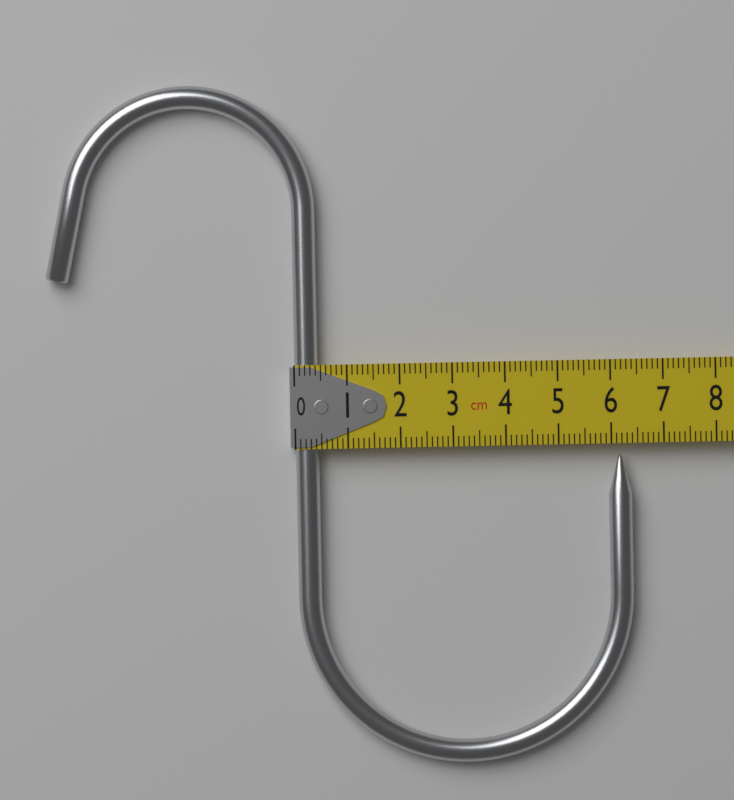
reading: 6.4 cm
